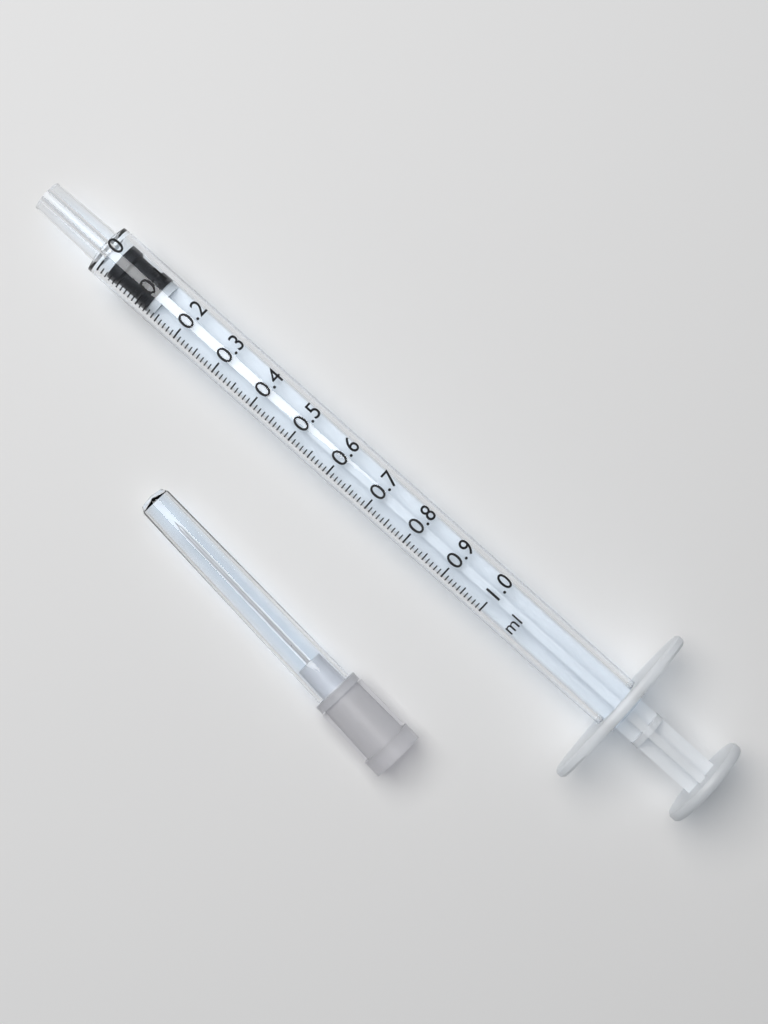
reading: 0.02 ml
